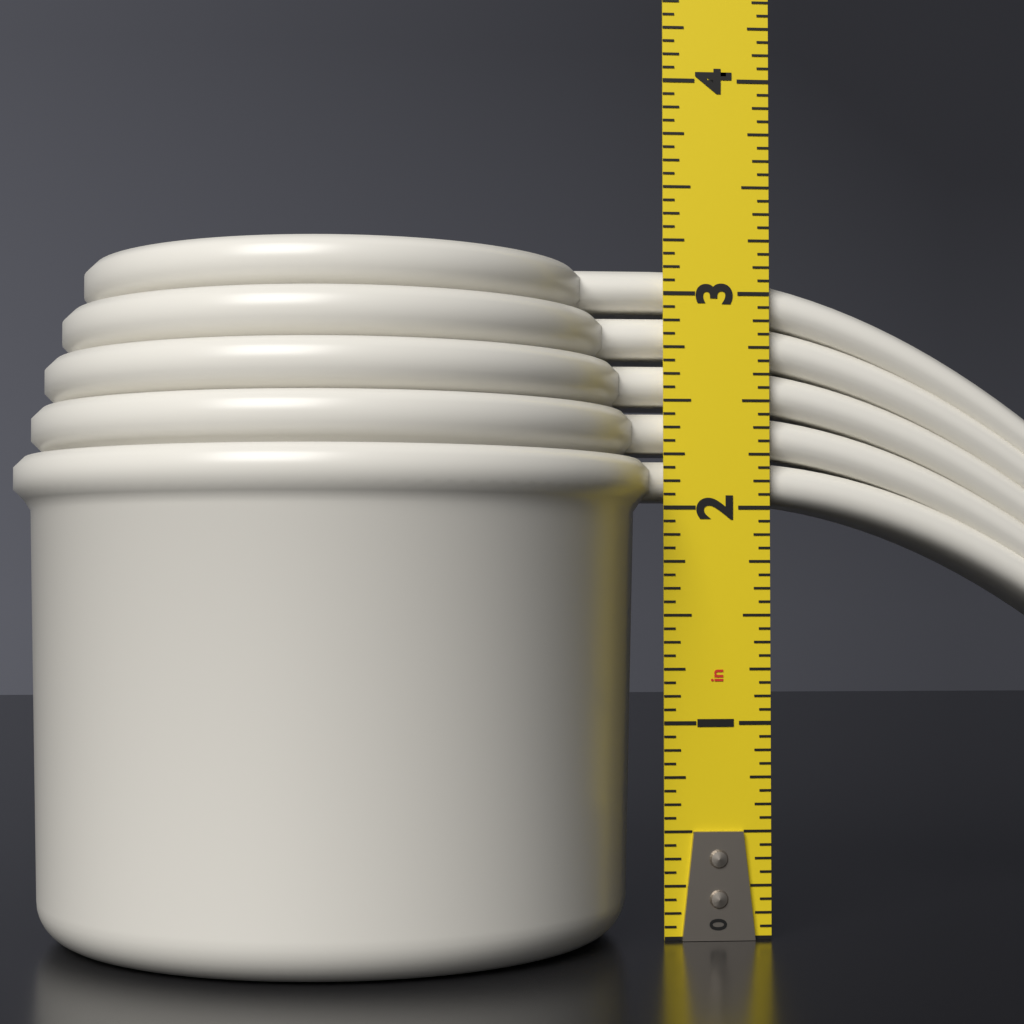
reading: 3.1250 in
